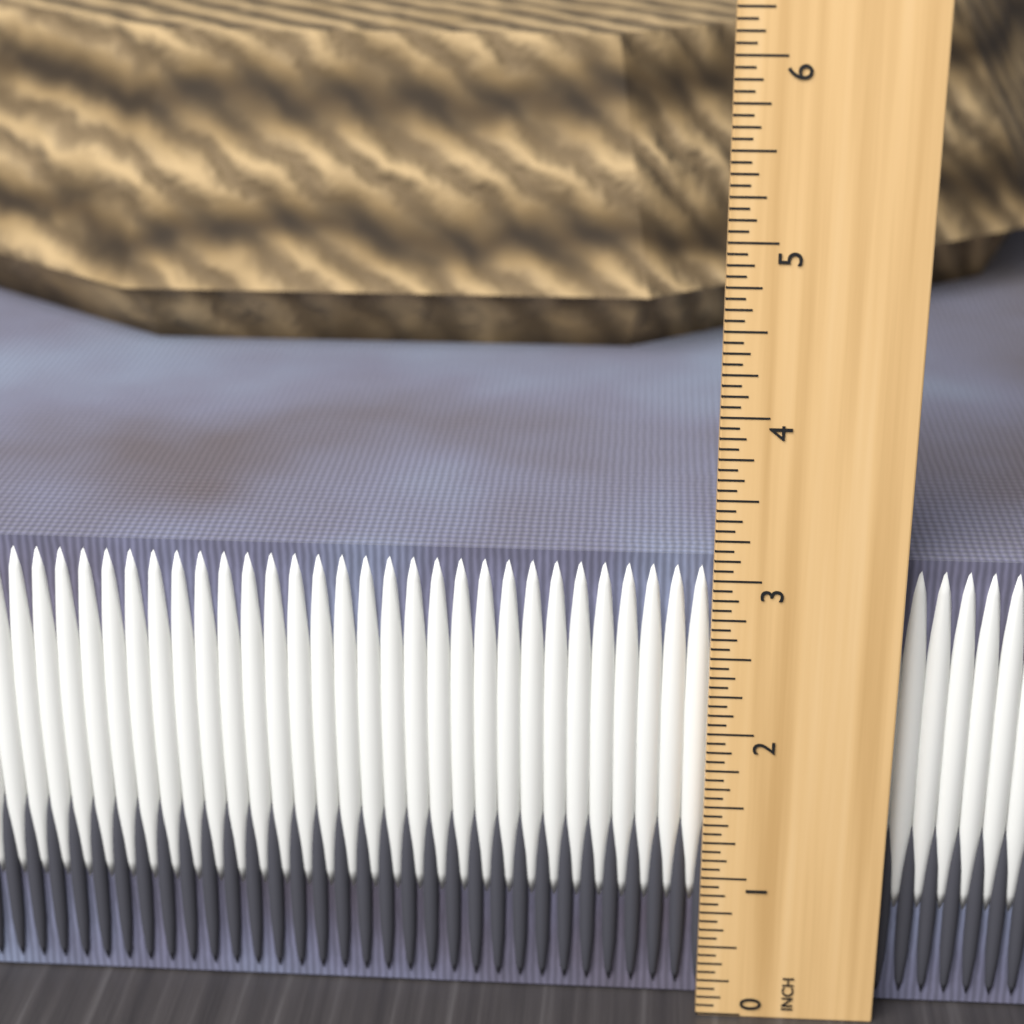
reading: 3.0625 in
